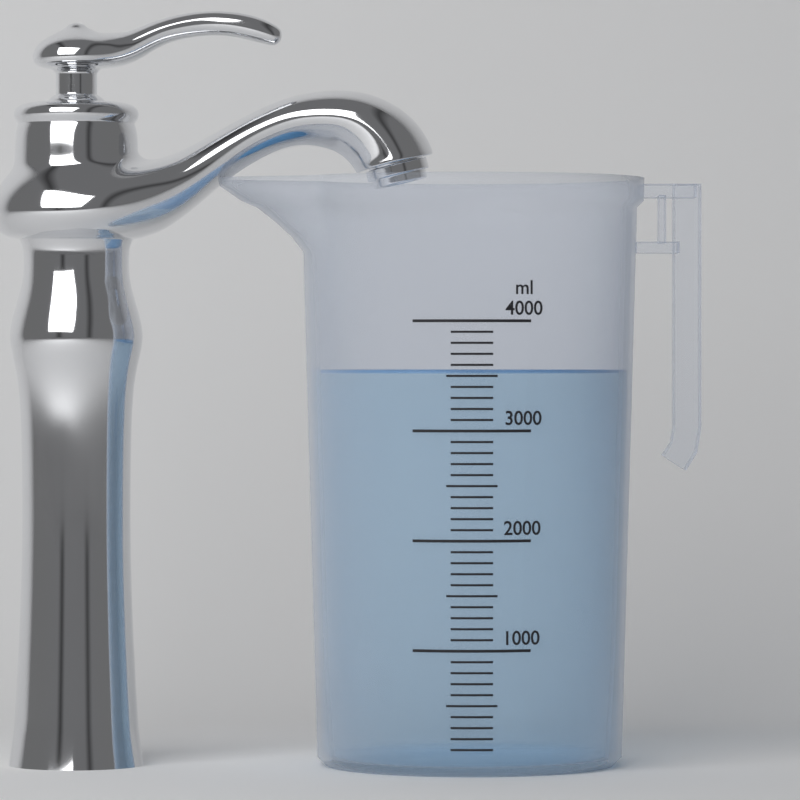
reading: 3550 ml
